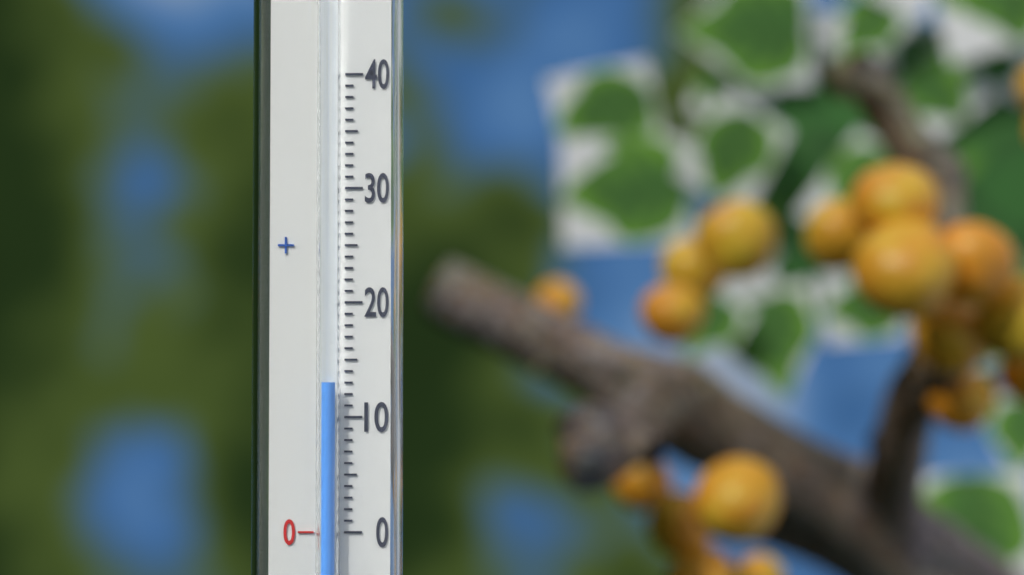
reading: 13 (no unit)
